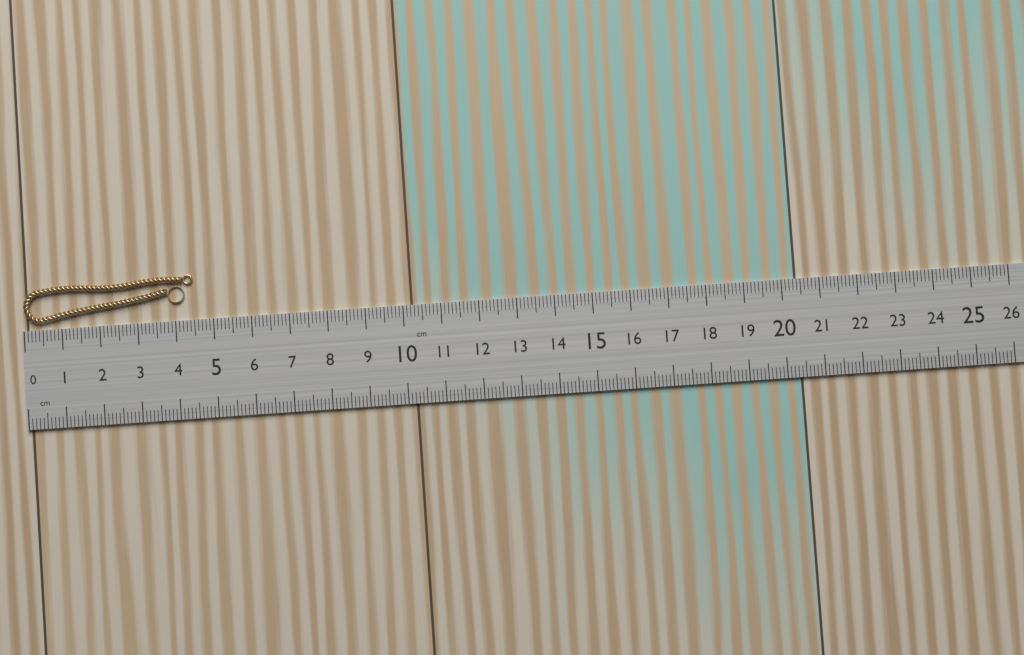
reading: 4.5 cm
